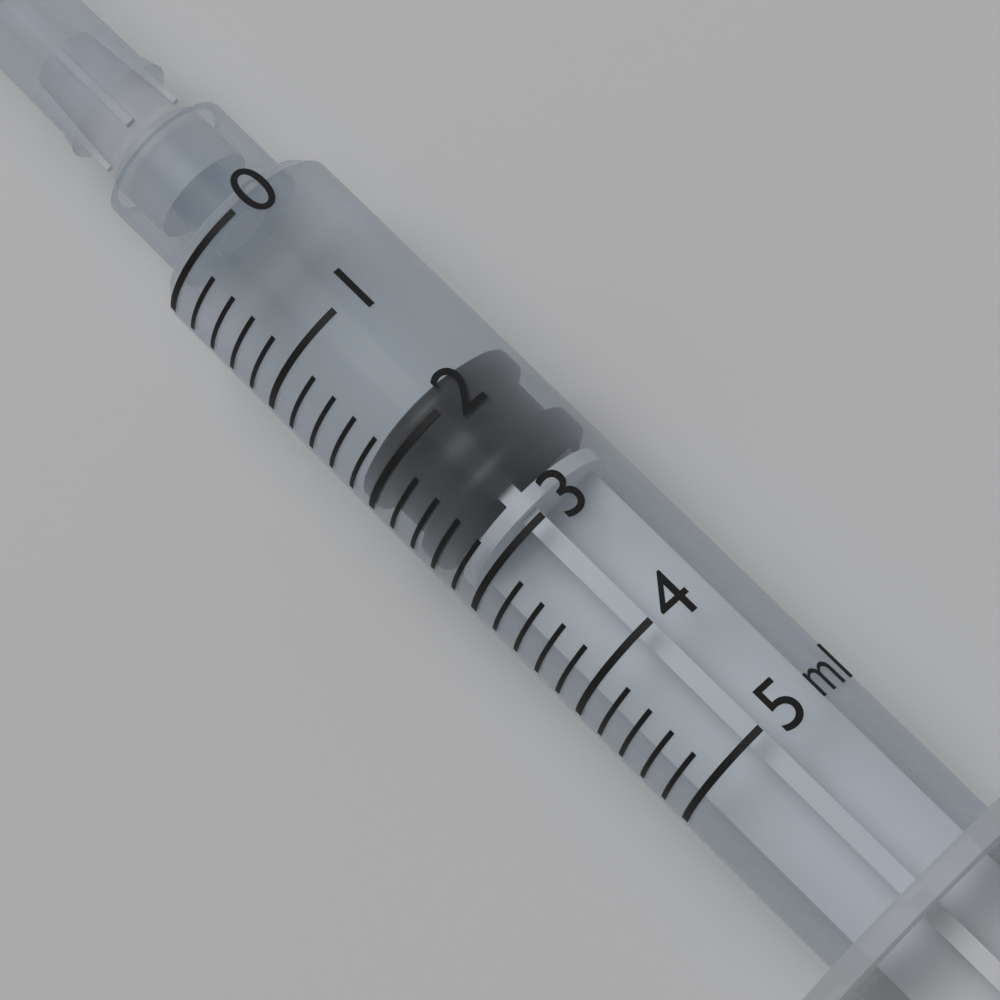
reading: 1.8 ml
